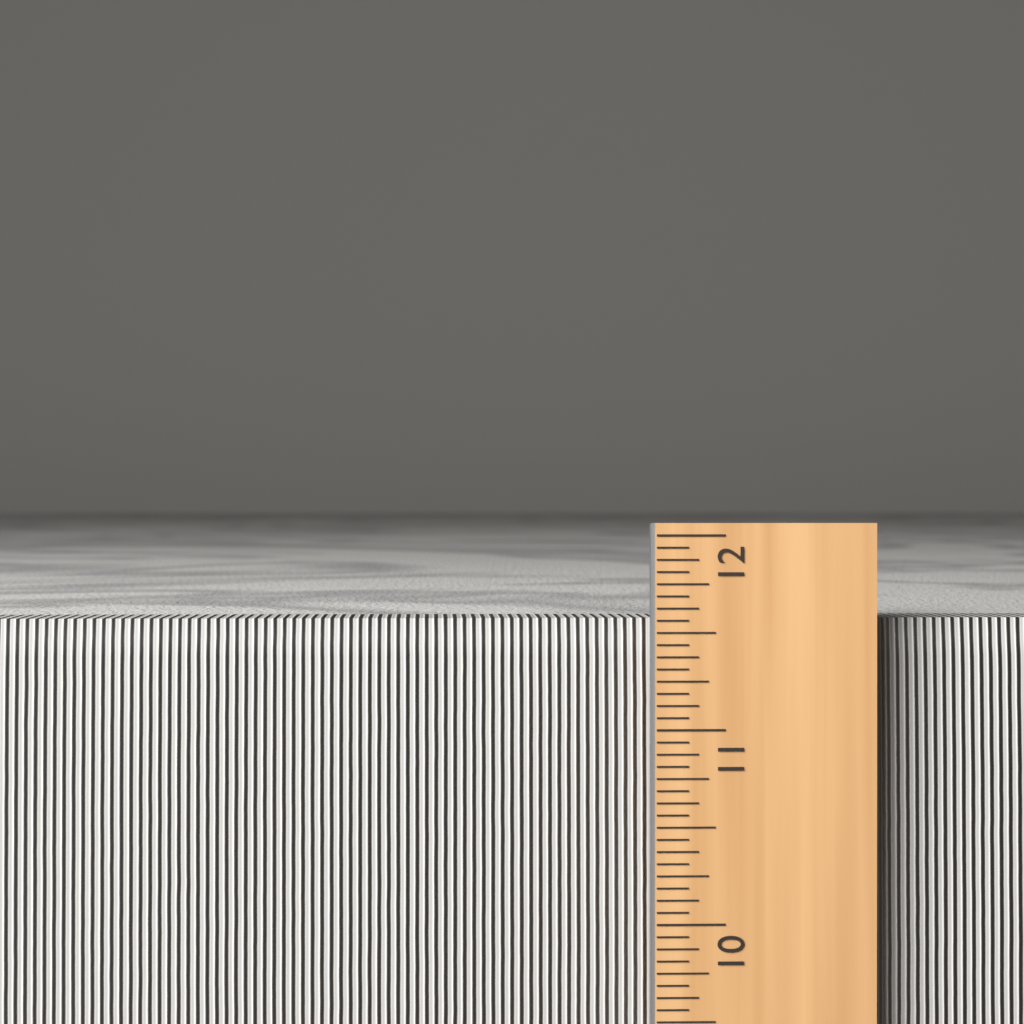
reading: 11.5625 in
